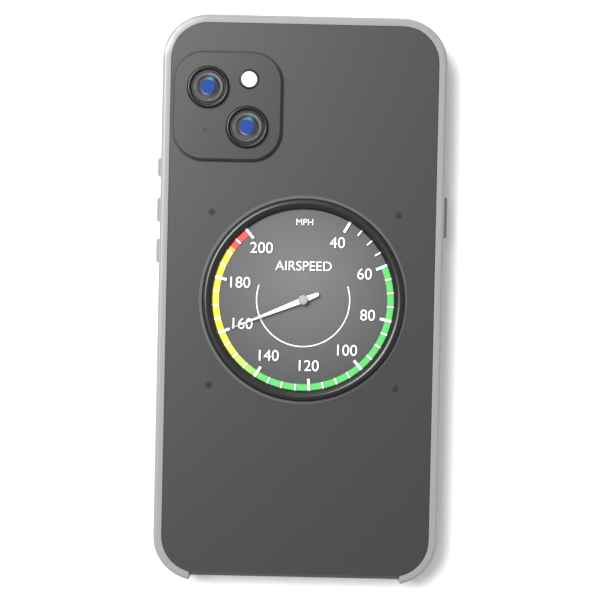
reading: 160 mph
